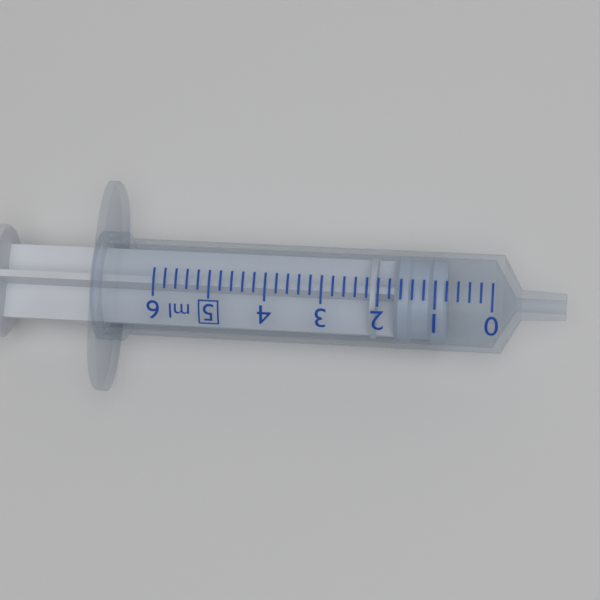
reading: 0.8 ml
